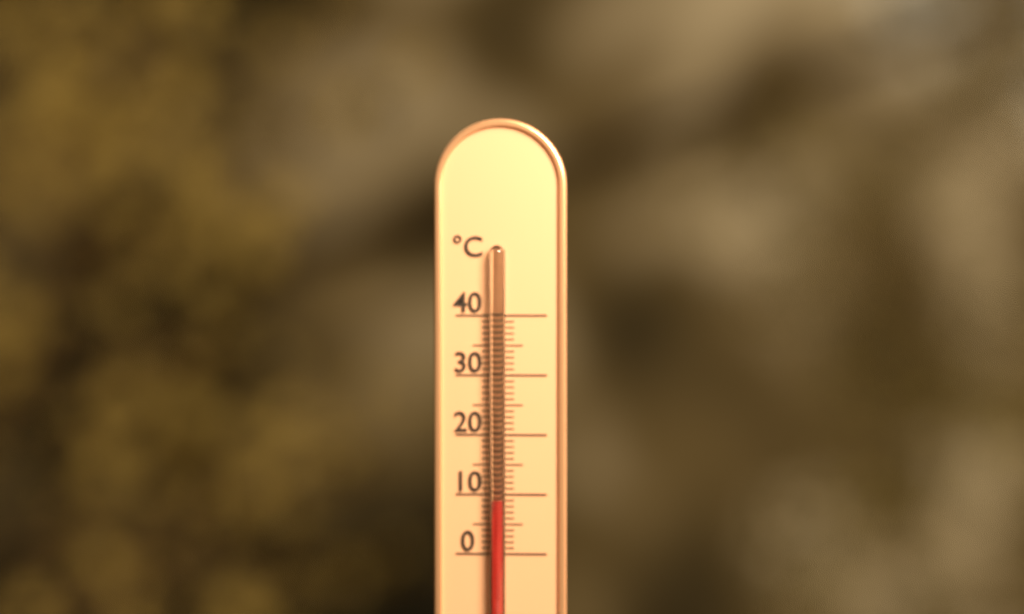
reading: 9 °C
